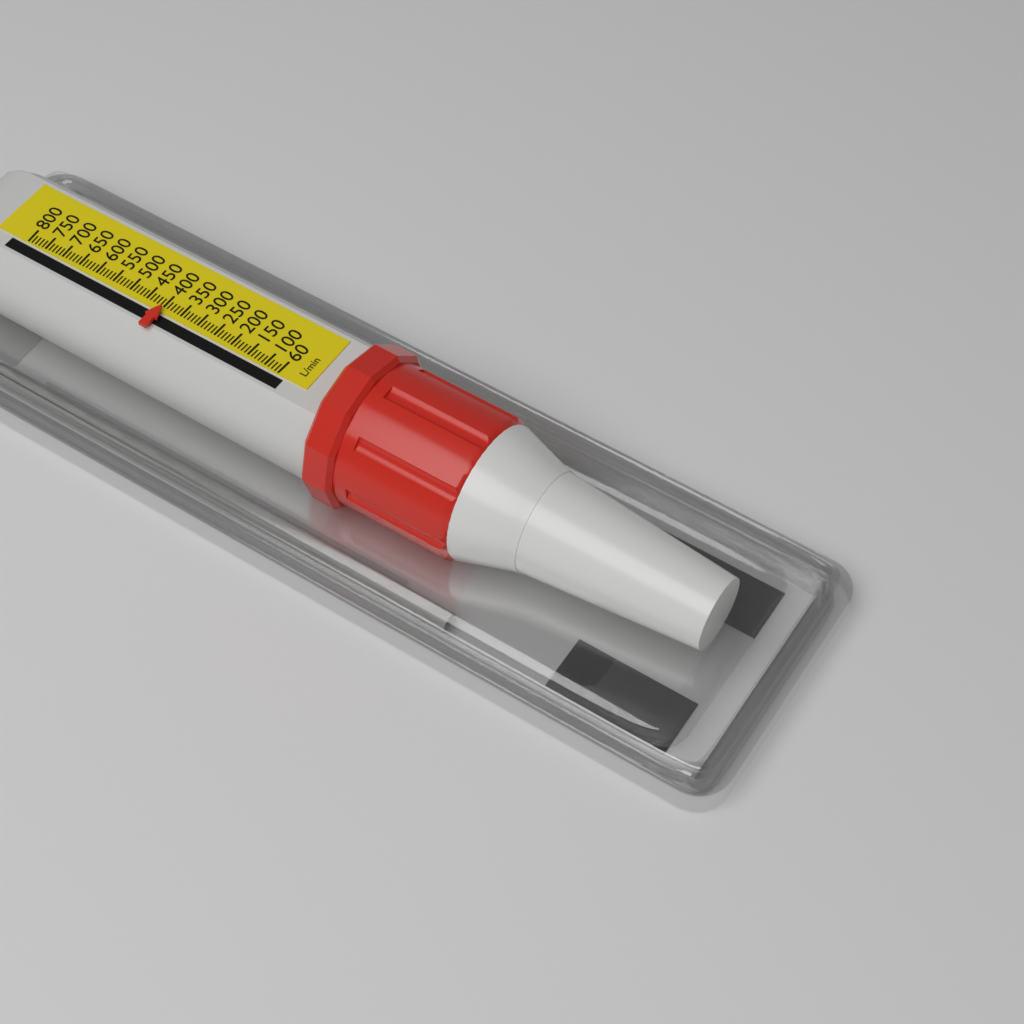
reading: 400 L/min
